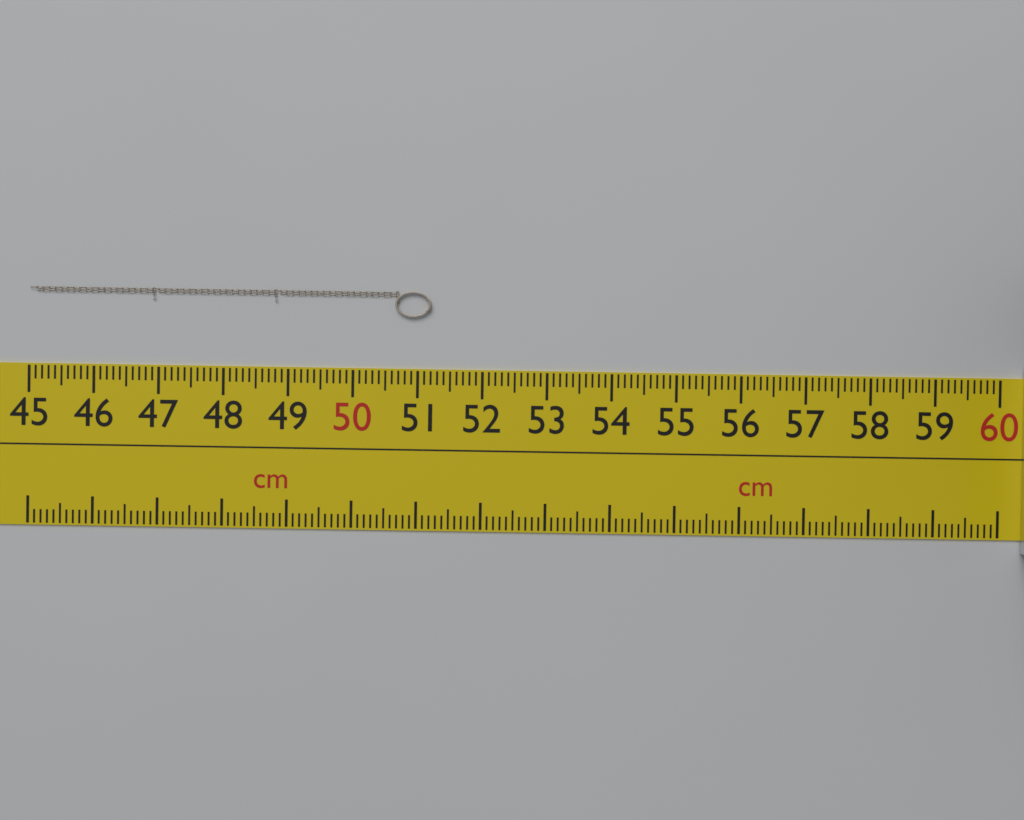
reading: 51.2 cm
